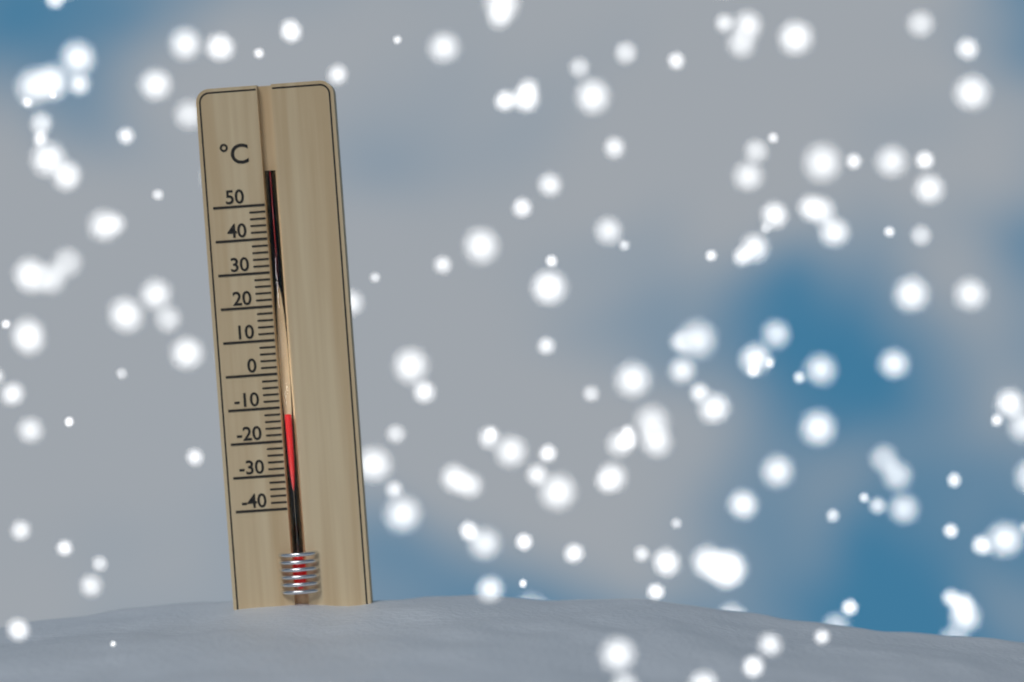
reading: -12 °C
